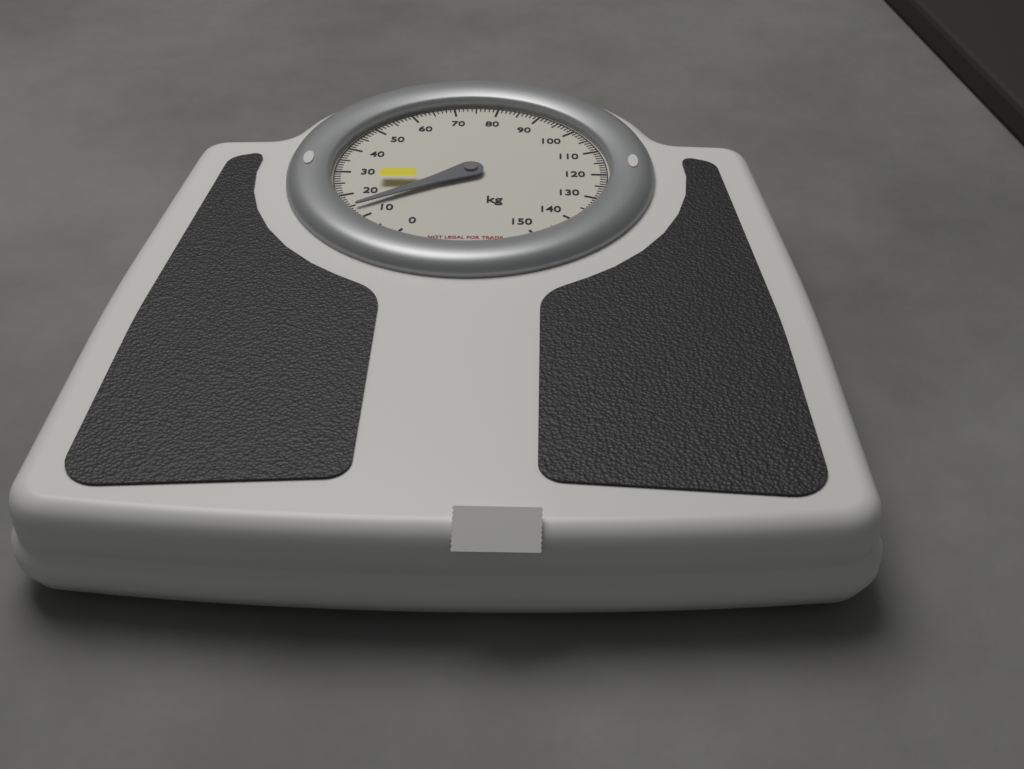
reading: 14 kg
